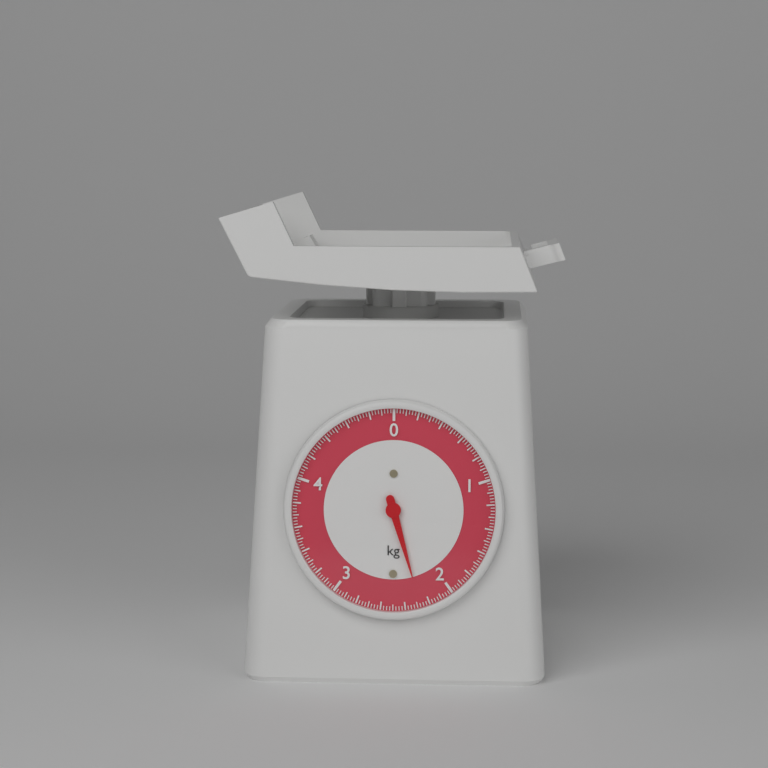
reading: 2.275 kg
